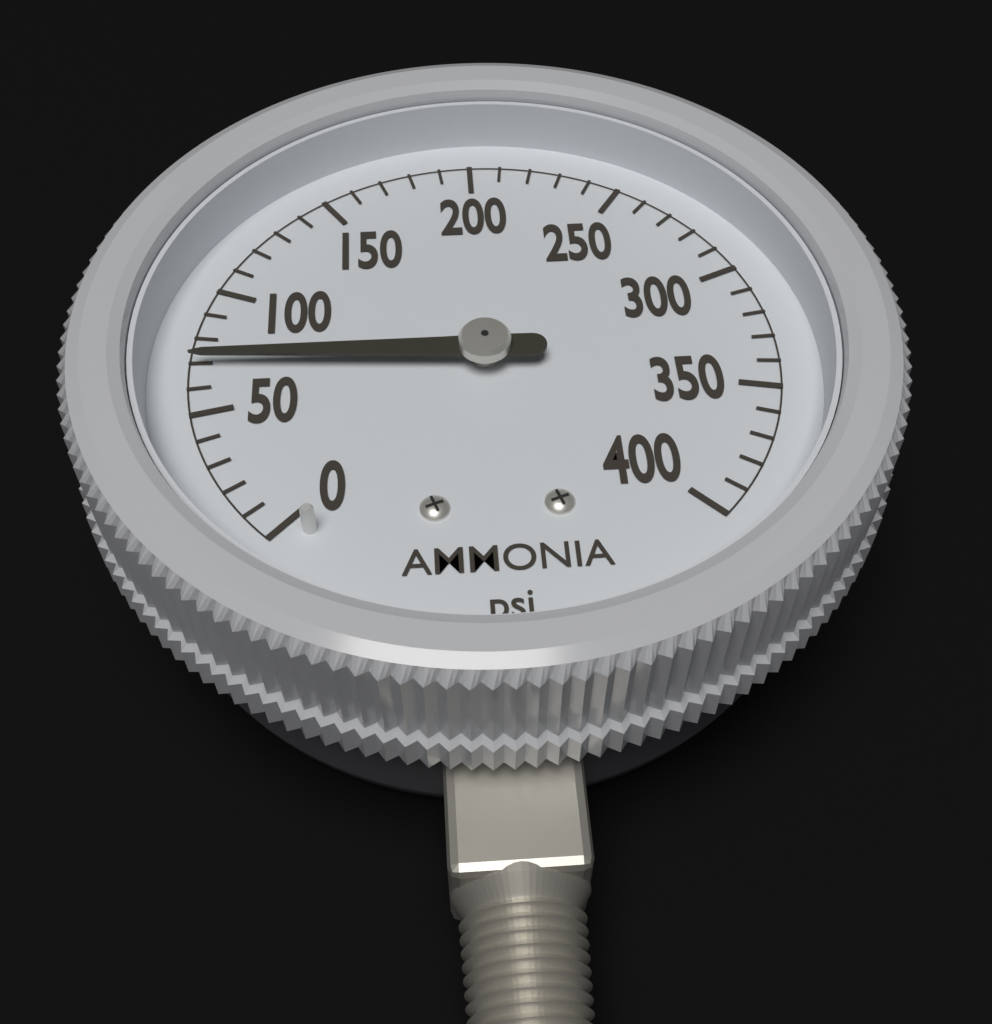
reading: 70 psi
